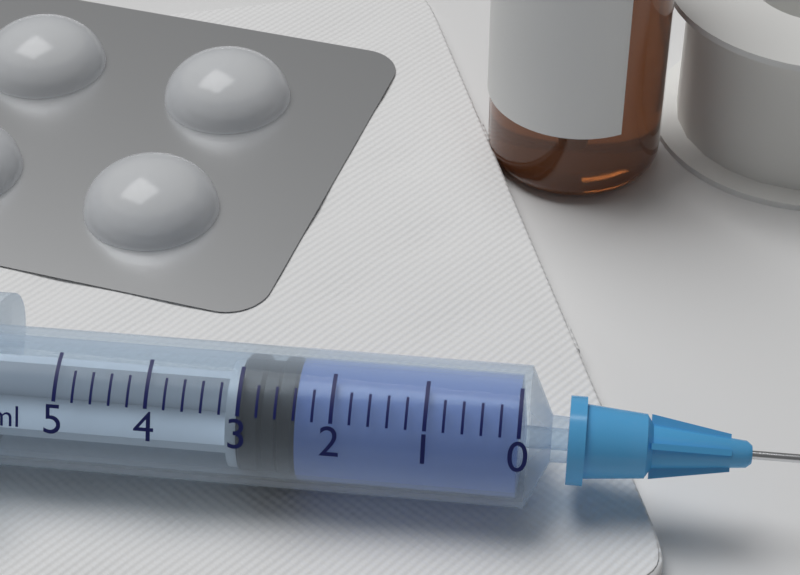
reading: 2.4 ml
